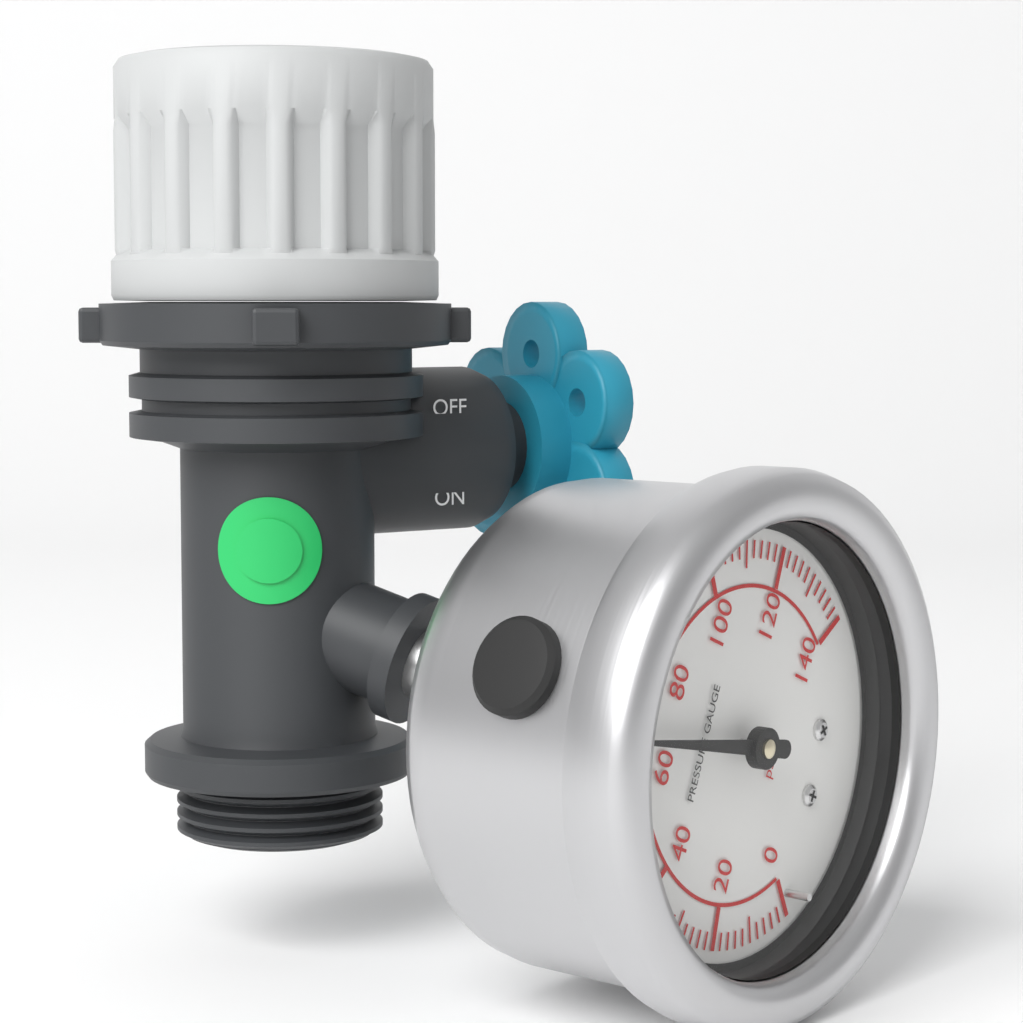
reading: 66 psi
